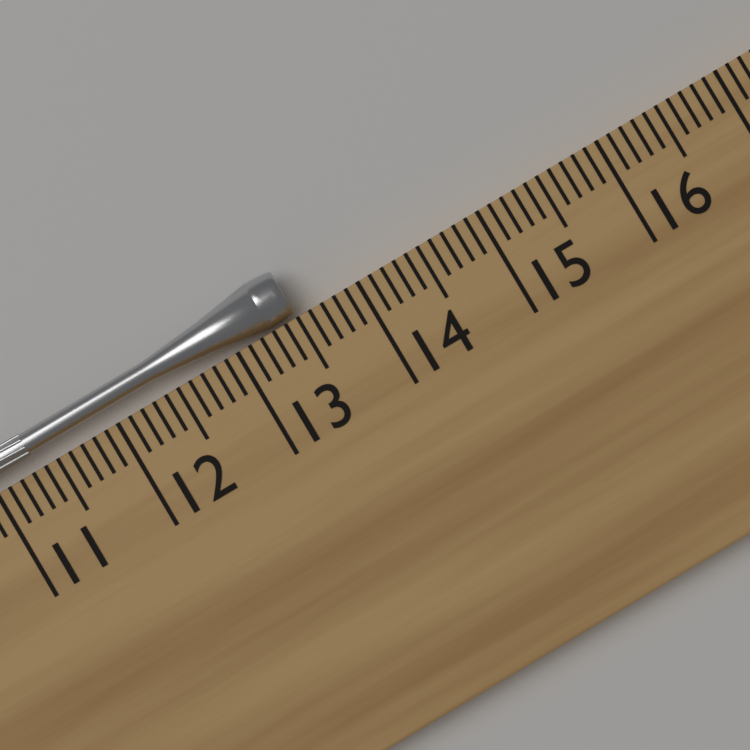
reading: 13.5 cm
